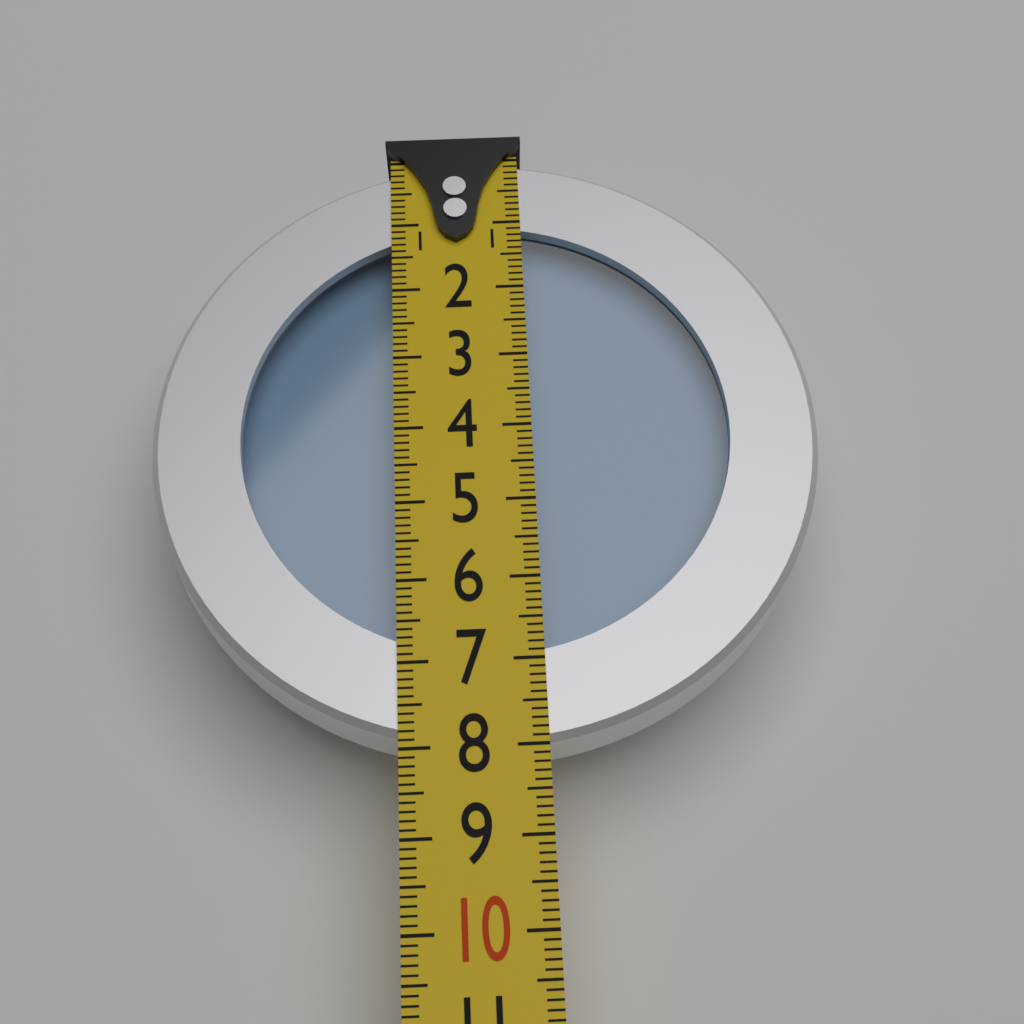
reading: 8.0 (no unit)
